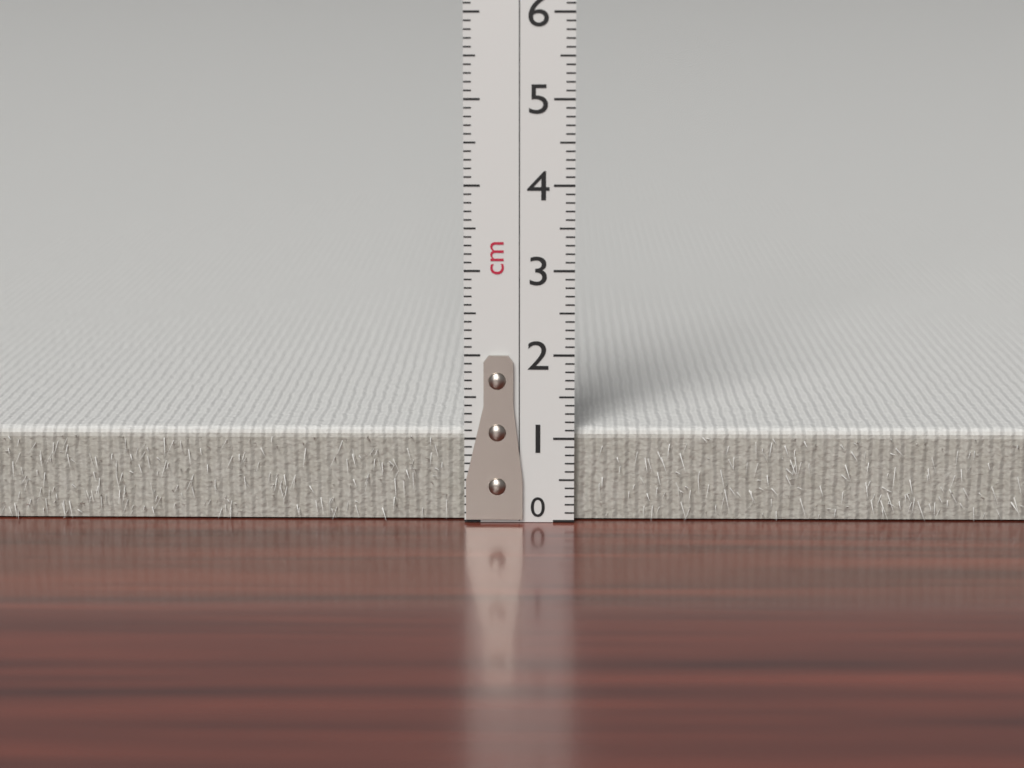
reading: 1.1 cm
